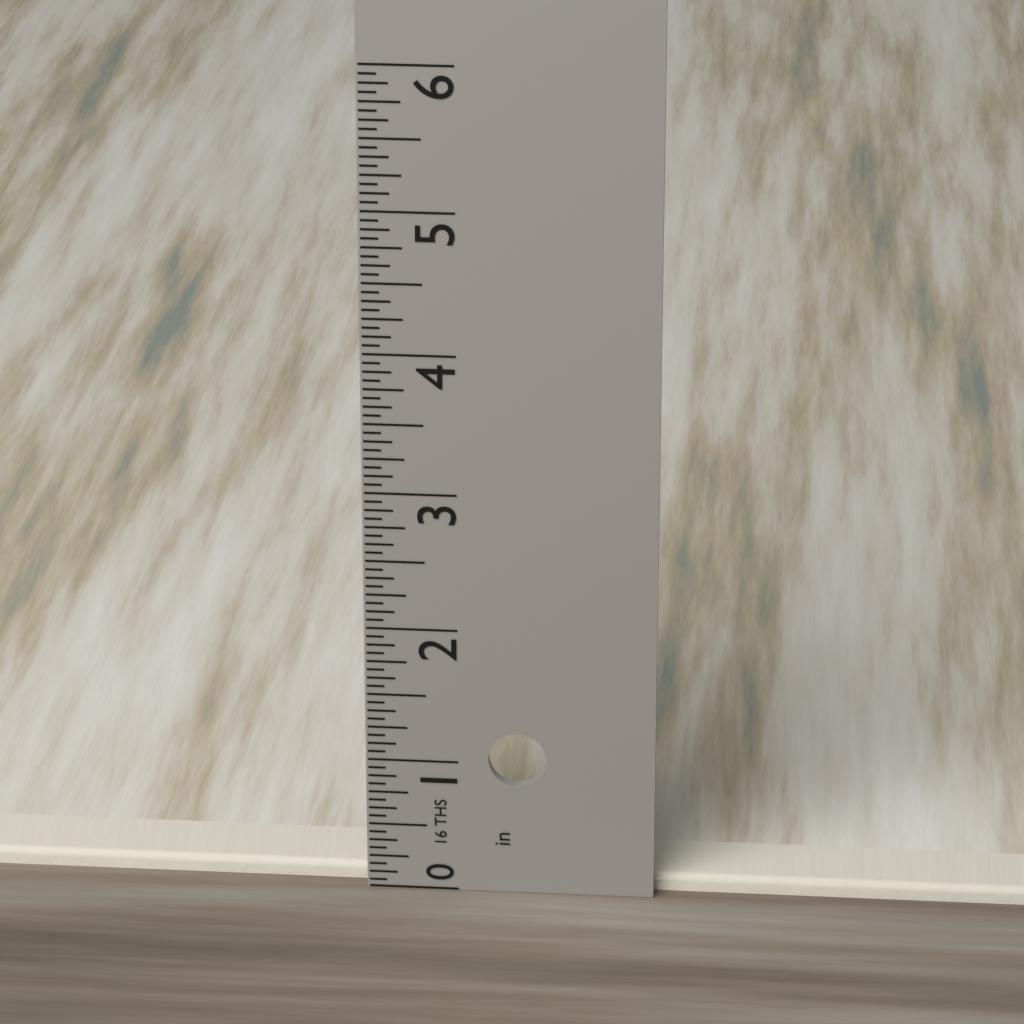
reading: 0.1250 in
